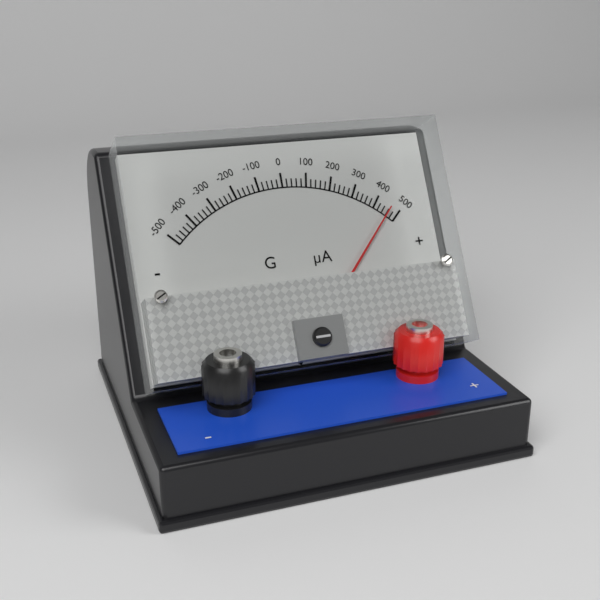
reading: 460 µA
